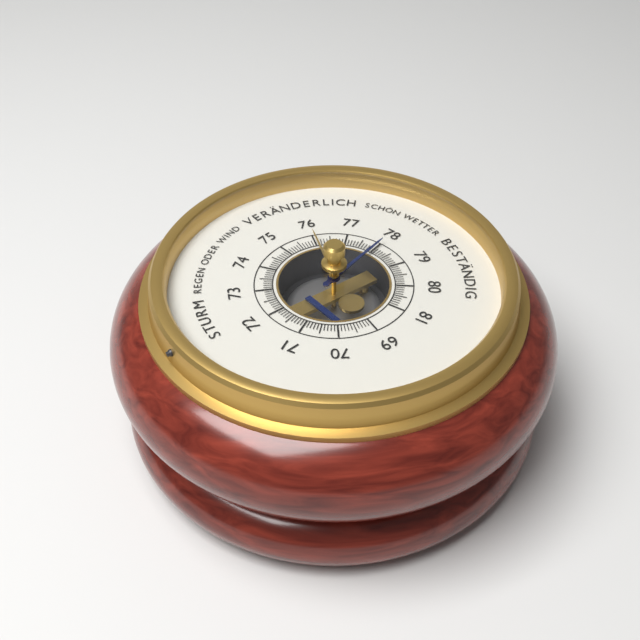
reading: 78.0 (no unit)
